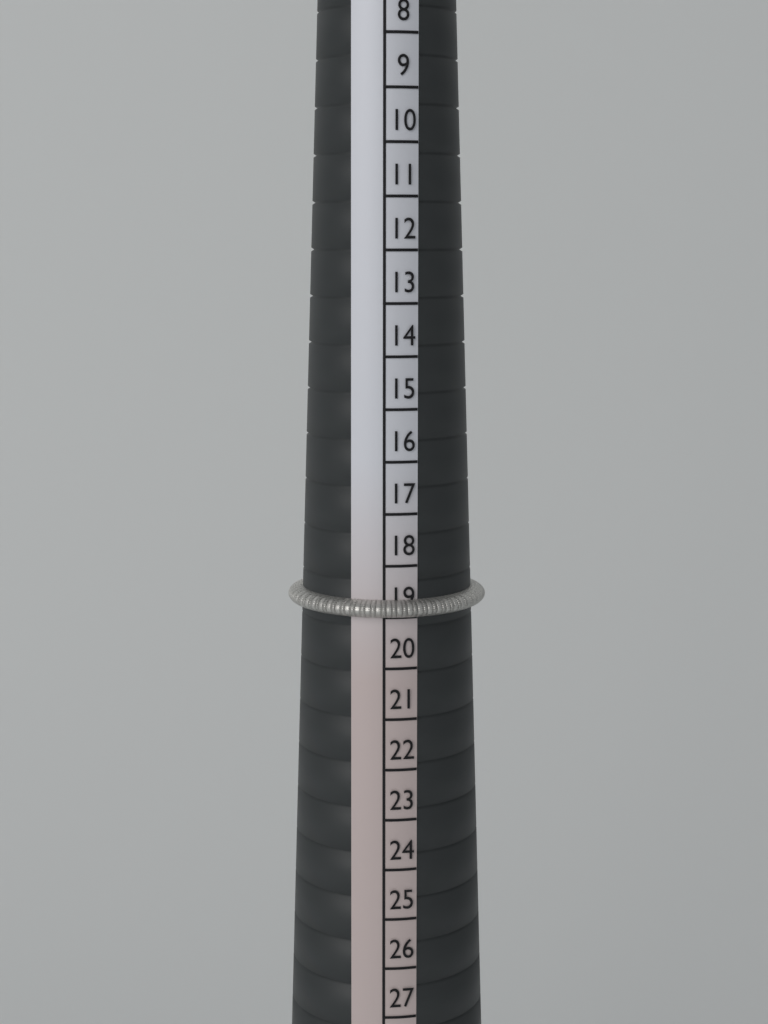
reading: 19 (no unit)
